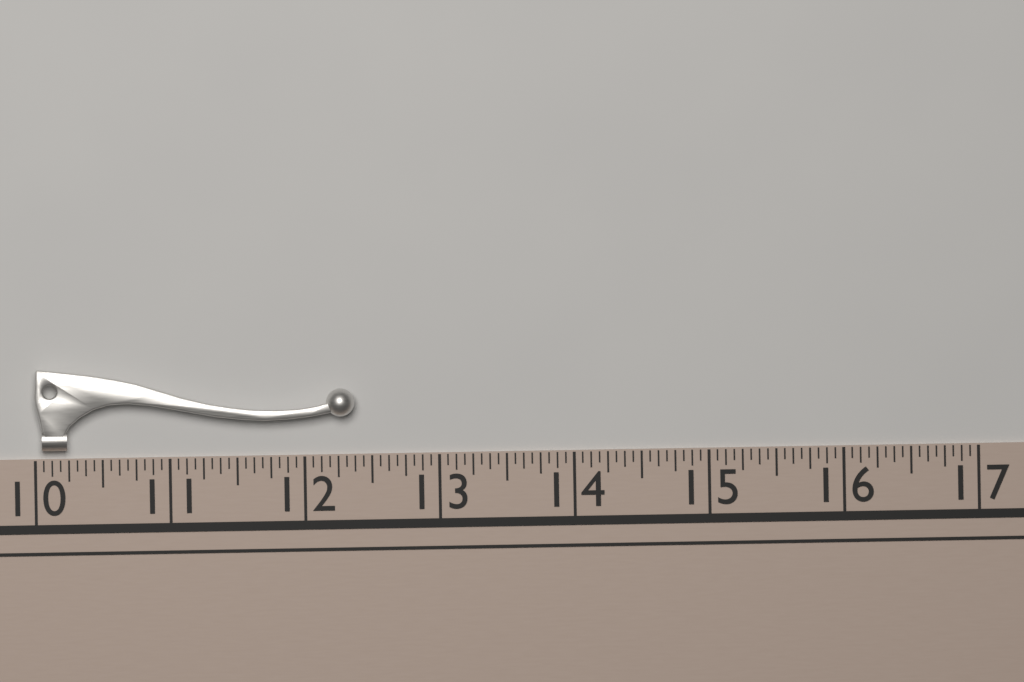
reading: 12.3750 (no unit)
